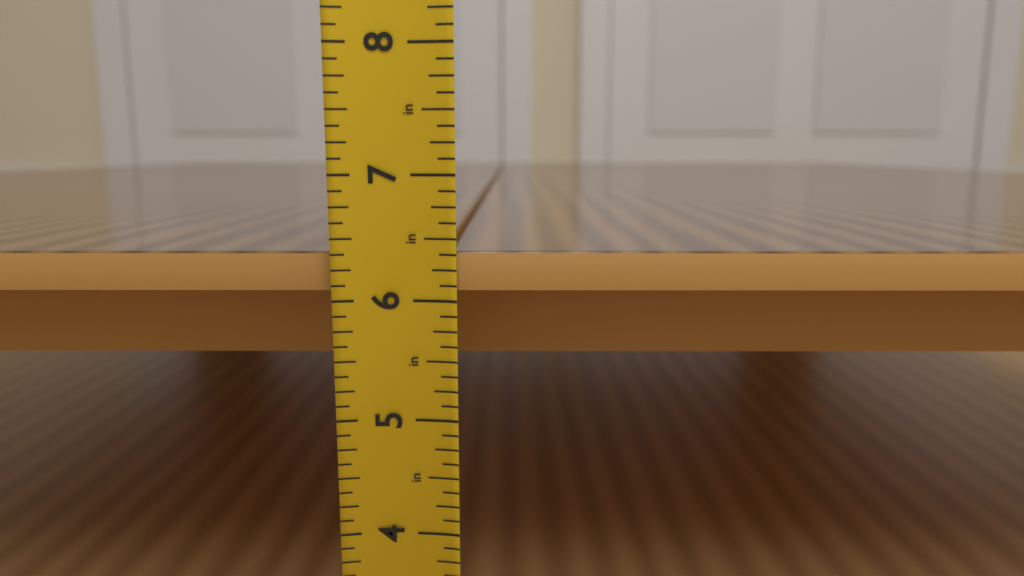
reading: 6.375 in
